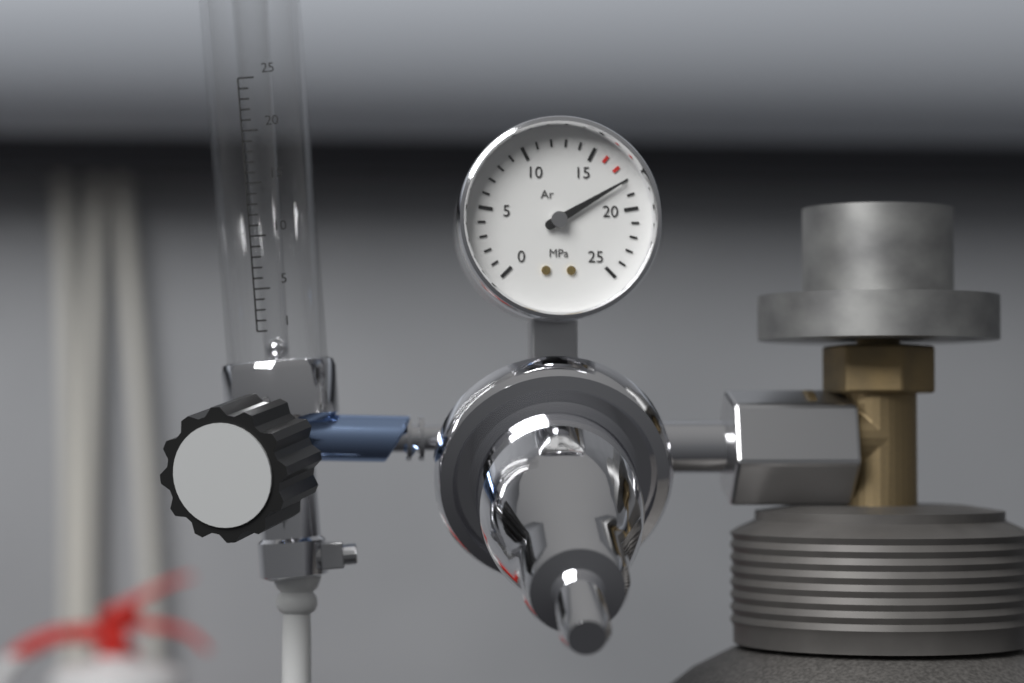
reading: 18 MPa
